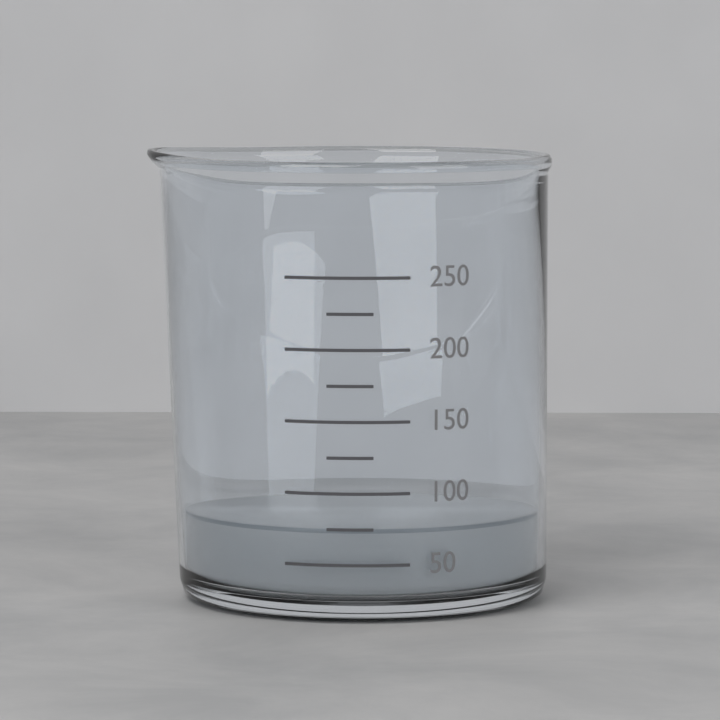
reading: 75 (no unit)
